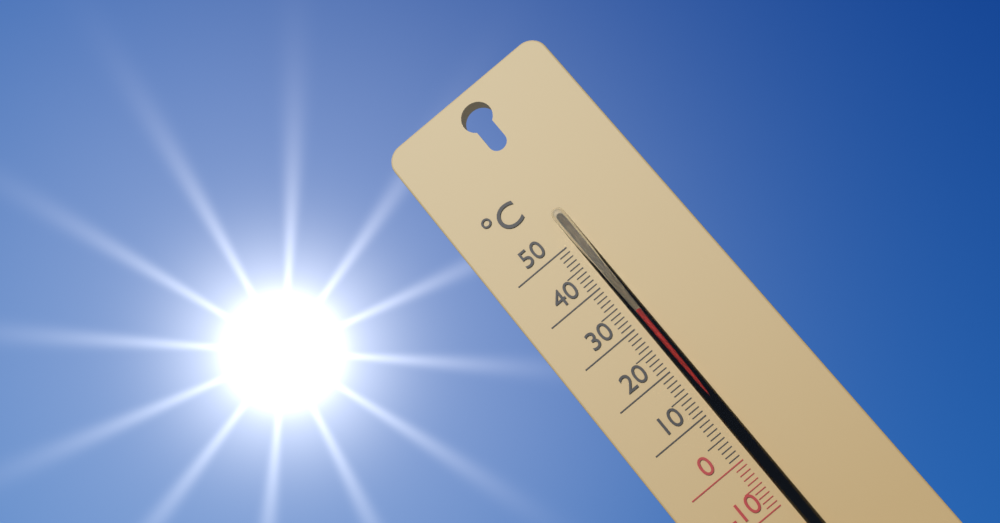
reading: 32 °C
